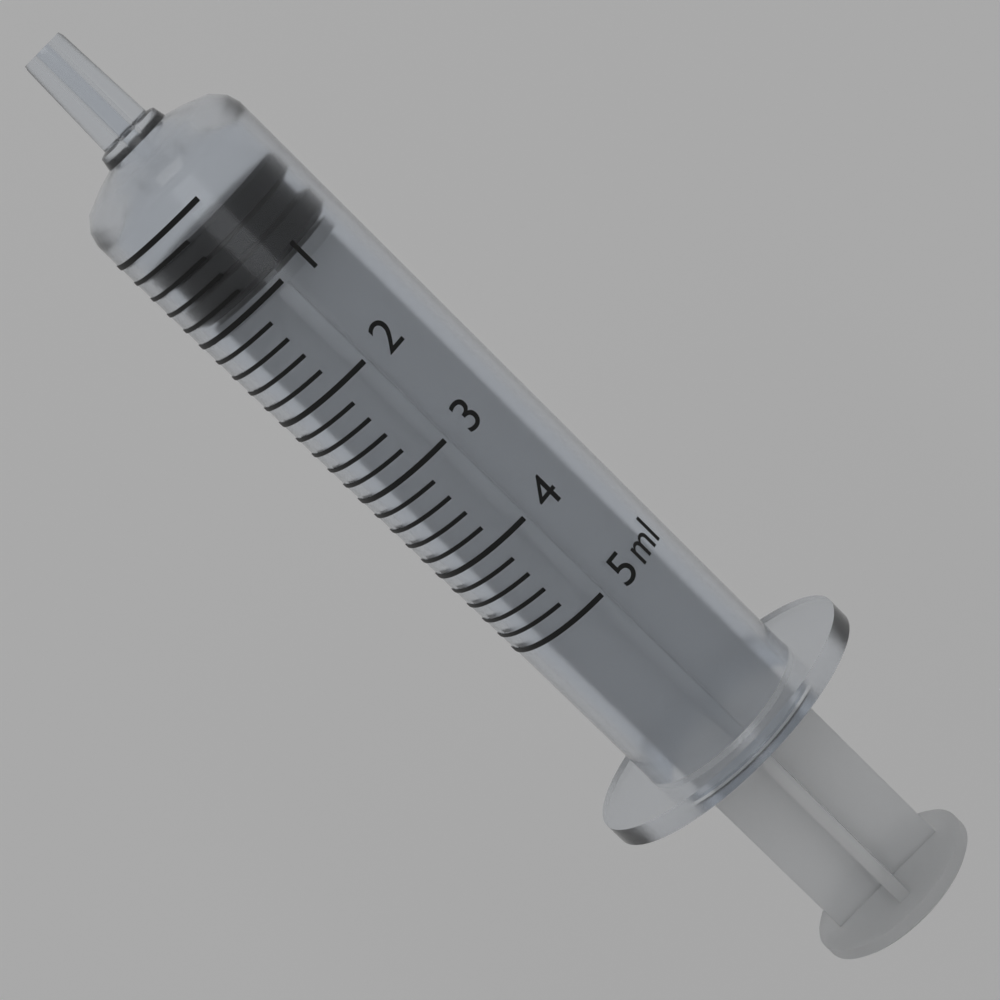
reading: 0.2 ml
